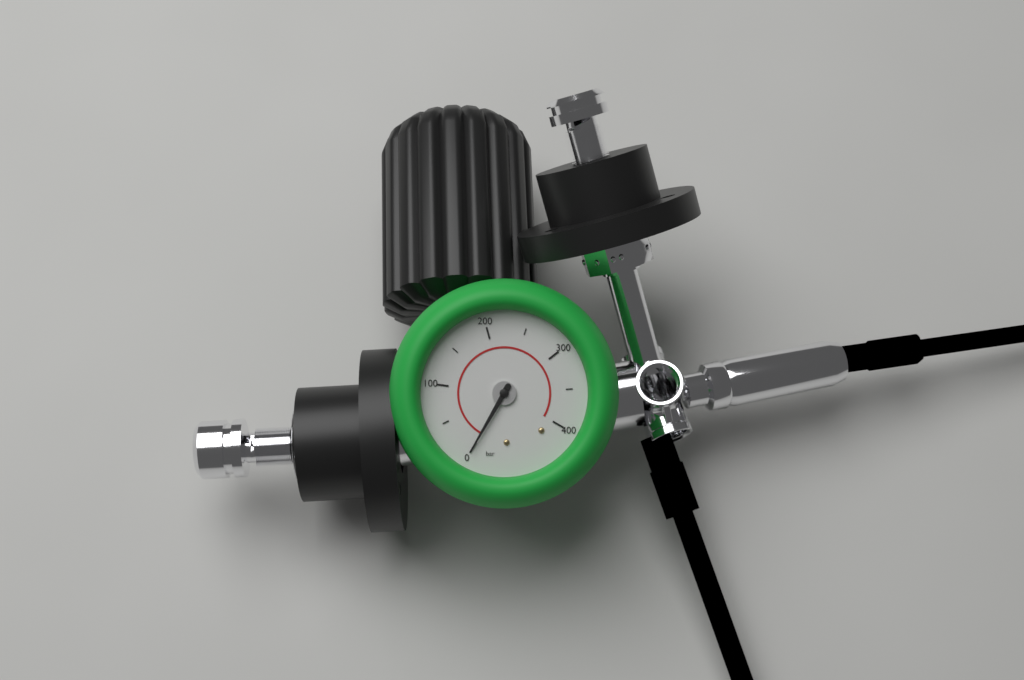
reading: 0 bar
